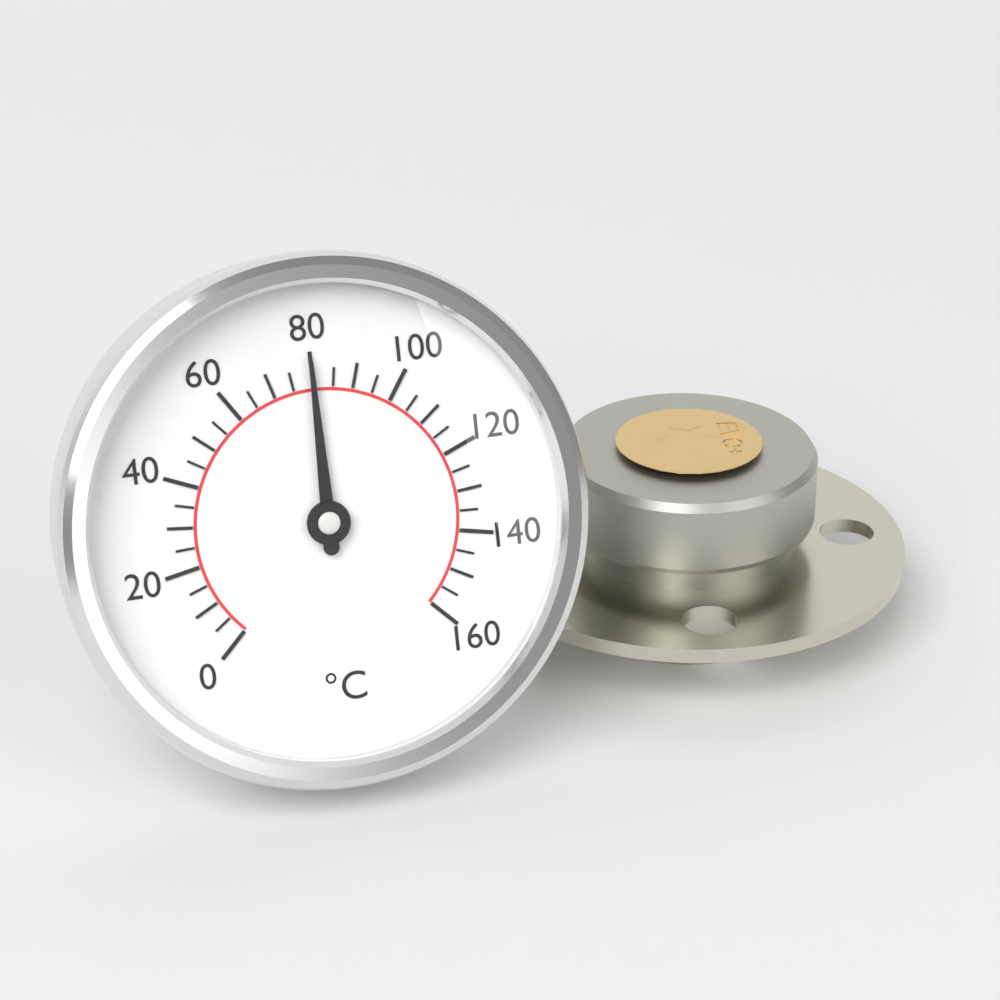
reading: 80 °C
